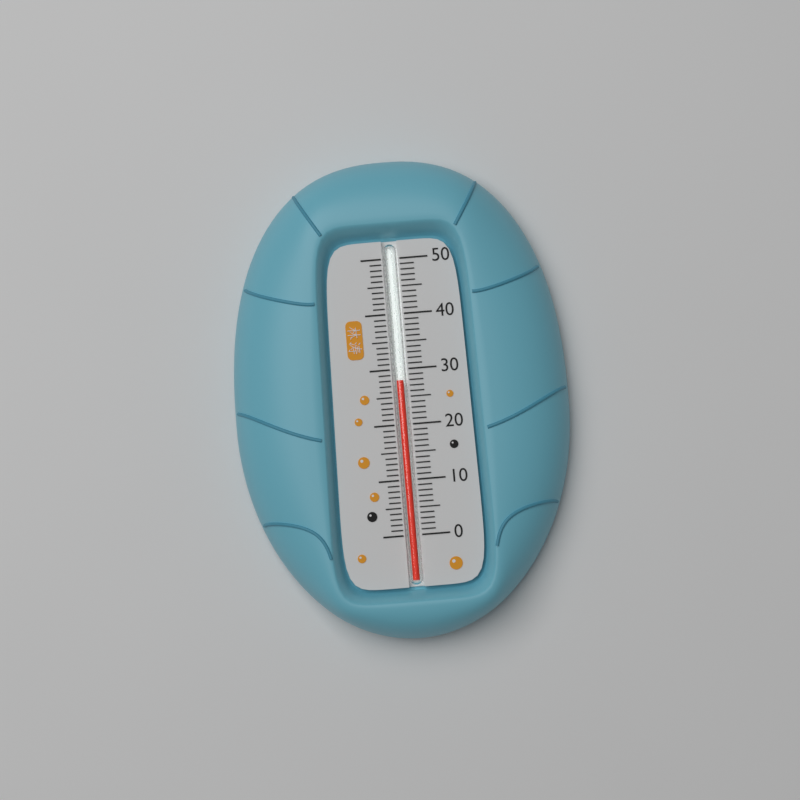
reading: 28 (no unit)
